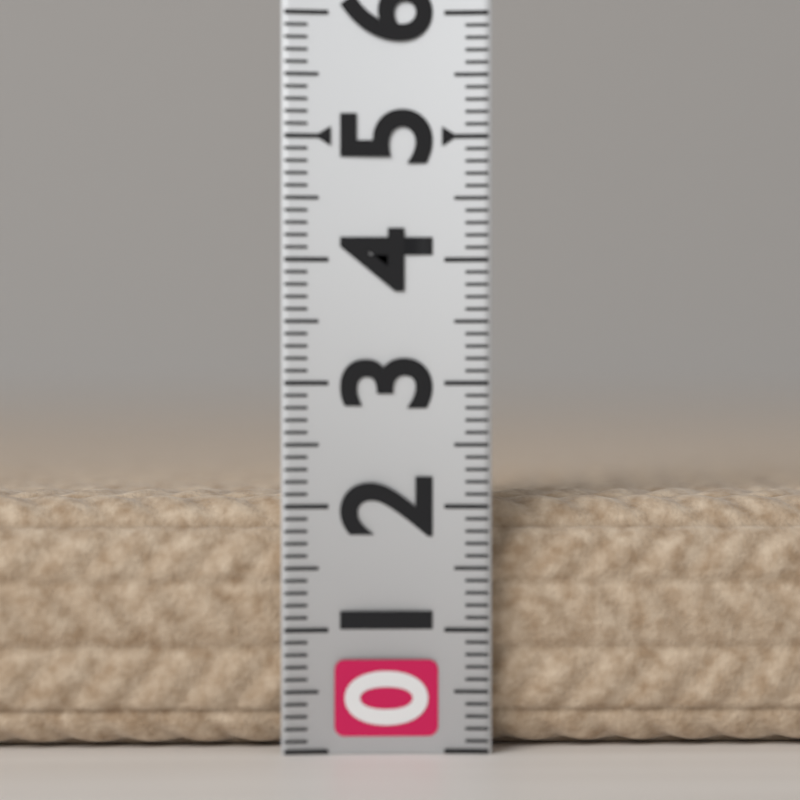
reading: 2.1 (no unit)
